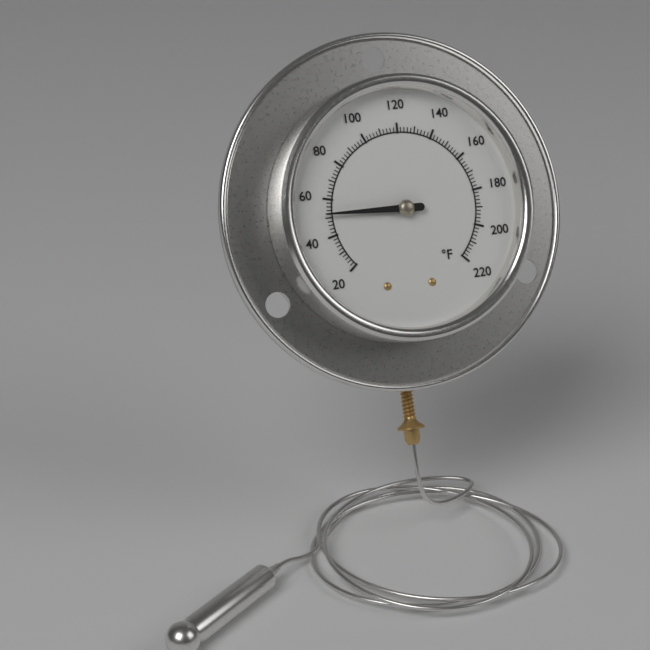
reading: 52 °F
